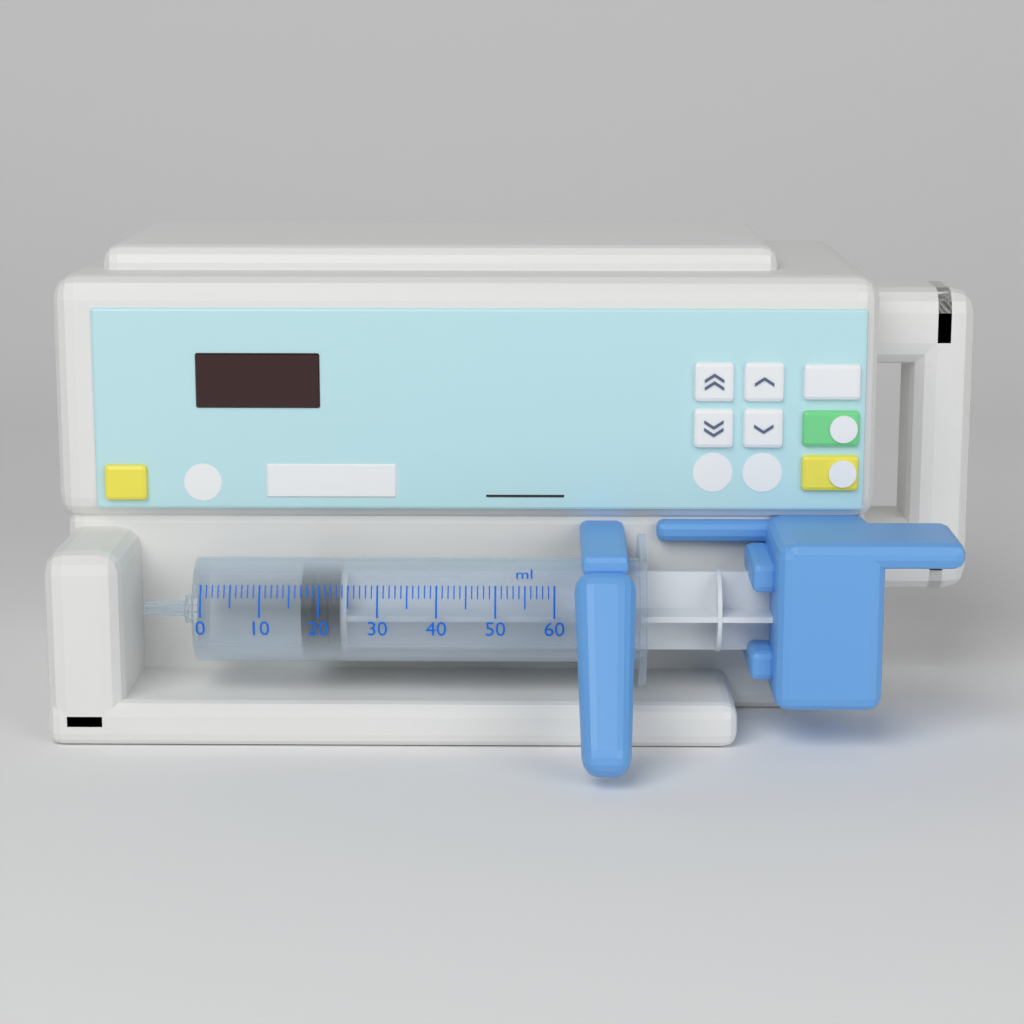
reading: 17 ml
